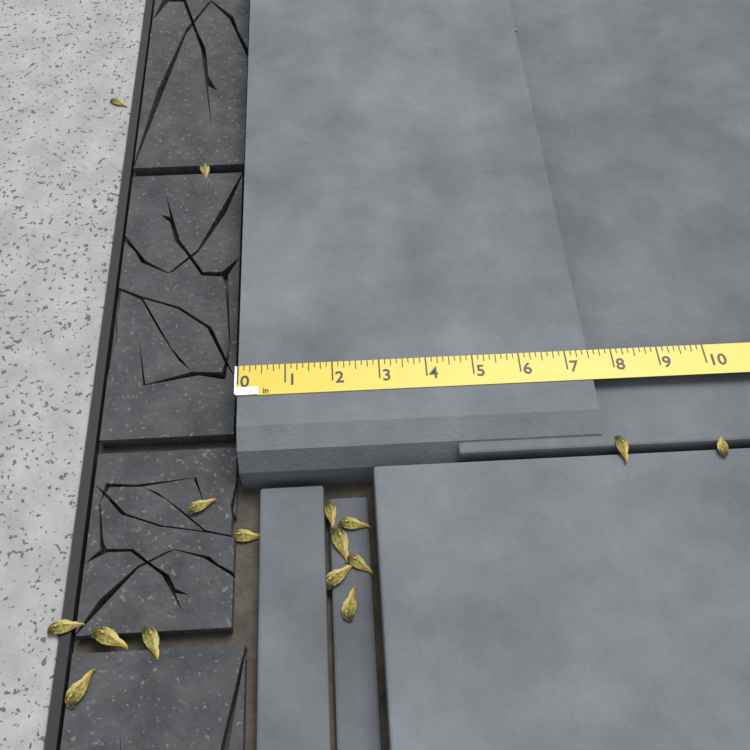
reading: 7.500 in
